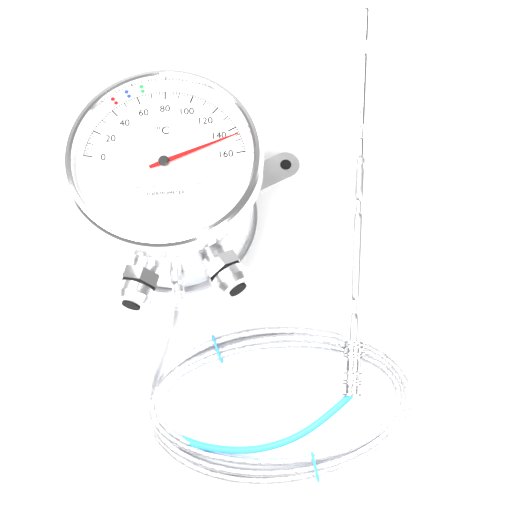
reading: 146 °C
